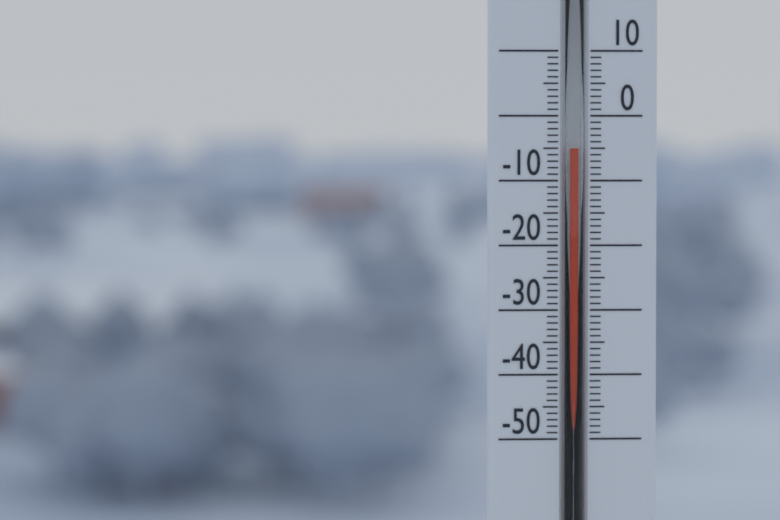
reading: -5 (no unit)
